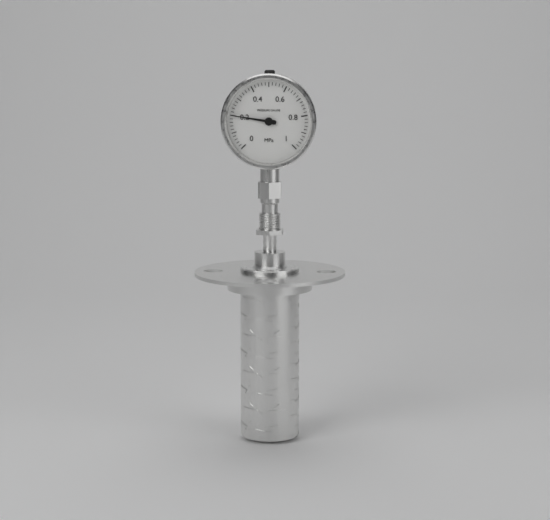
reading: 0.20 MPa
